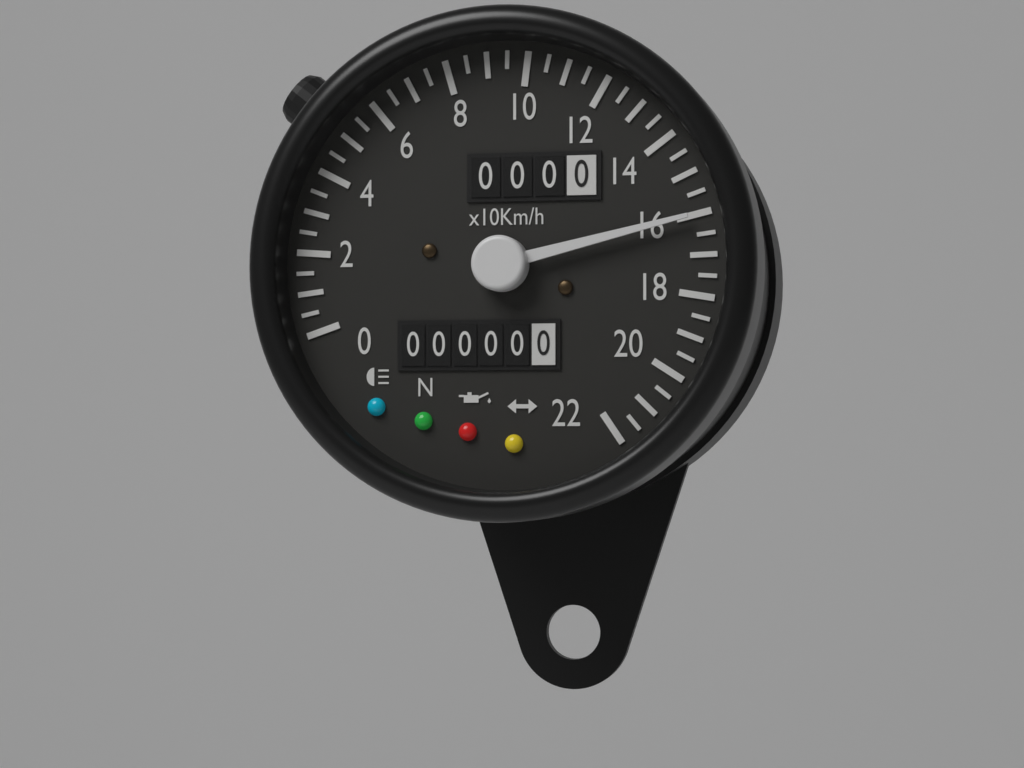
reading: 160 km/h
